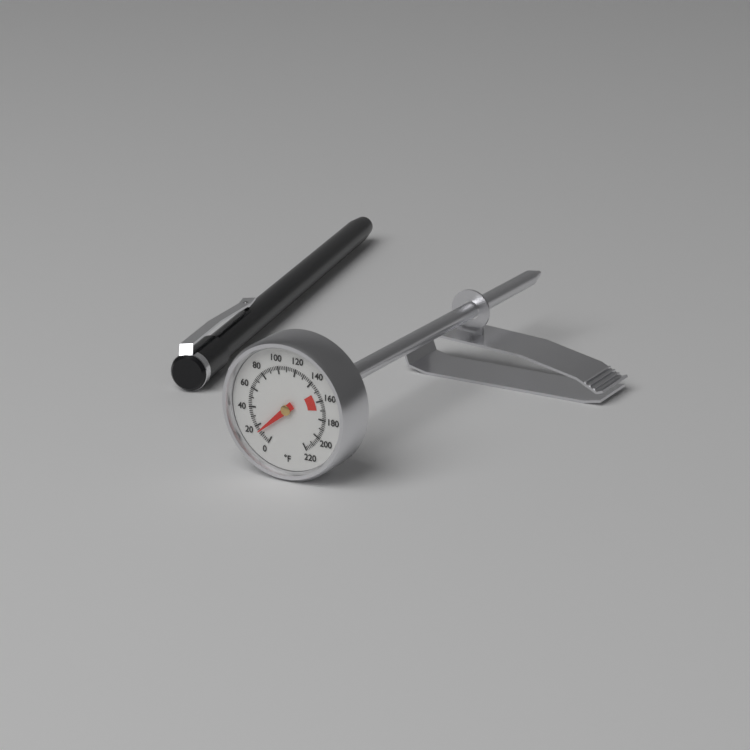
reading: 14 °F
